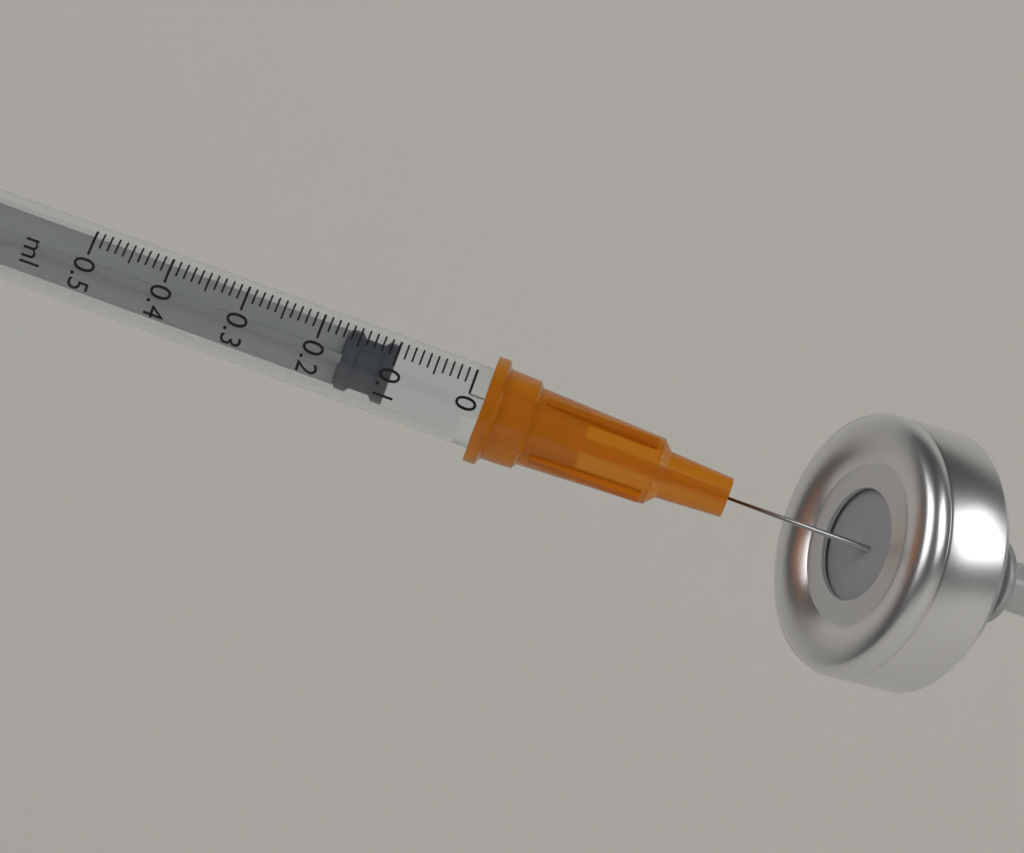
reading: 0.10 ml
